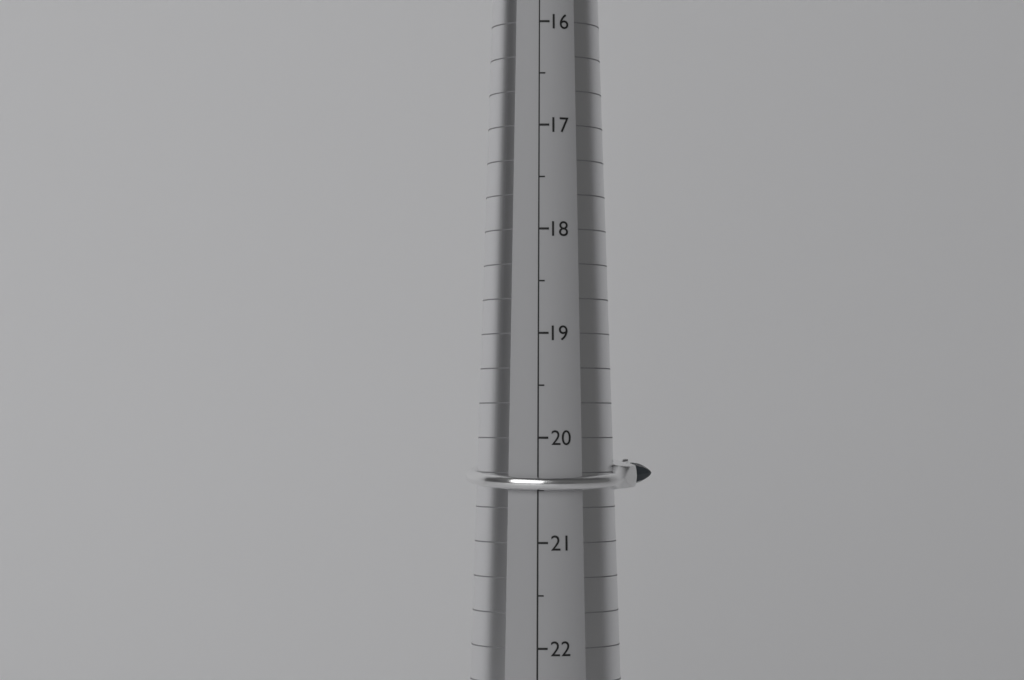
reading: 20.5 (no unit)
